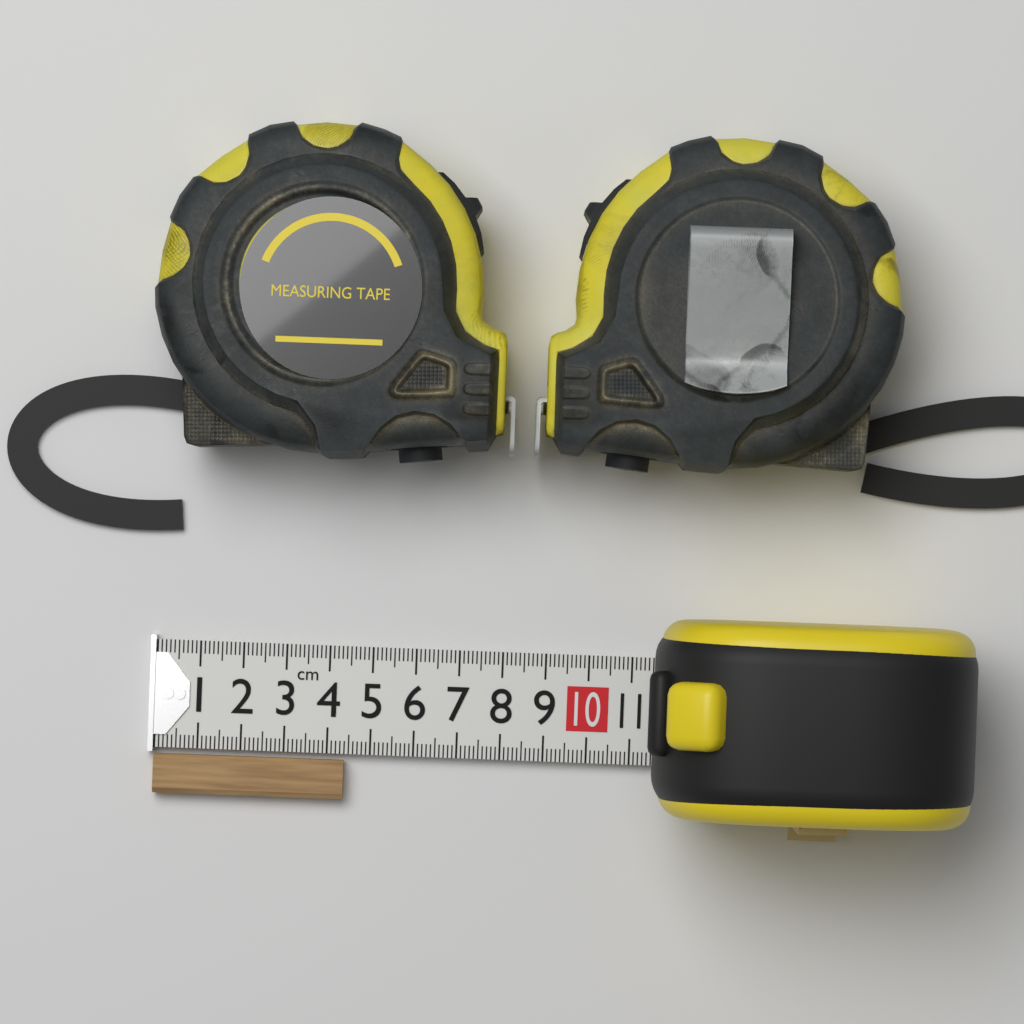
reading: 4.4 cm
